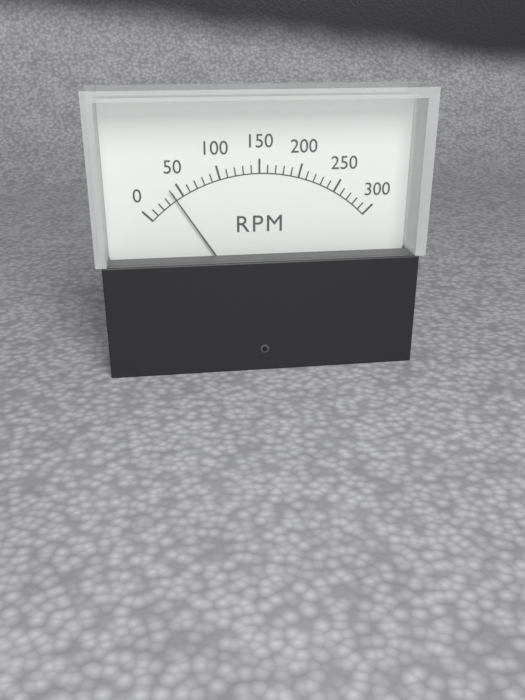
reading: 40 RPM
